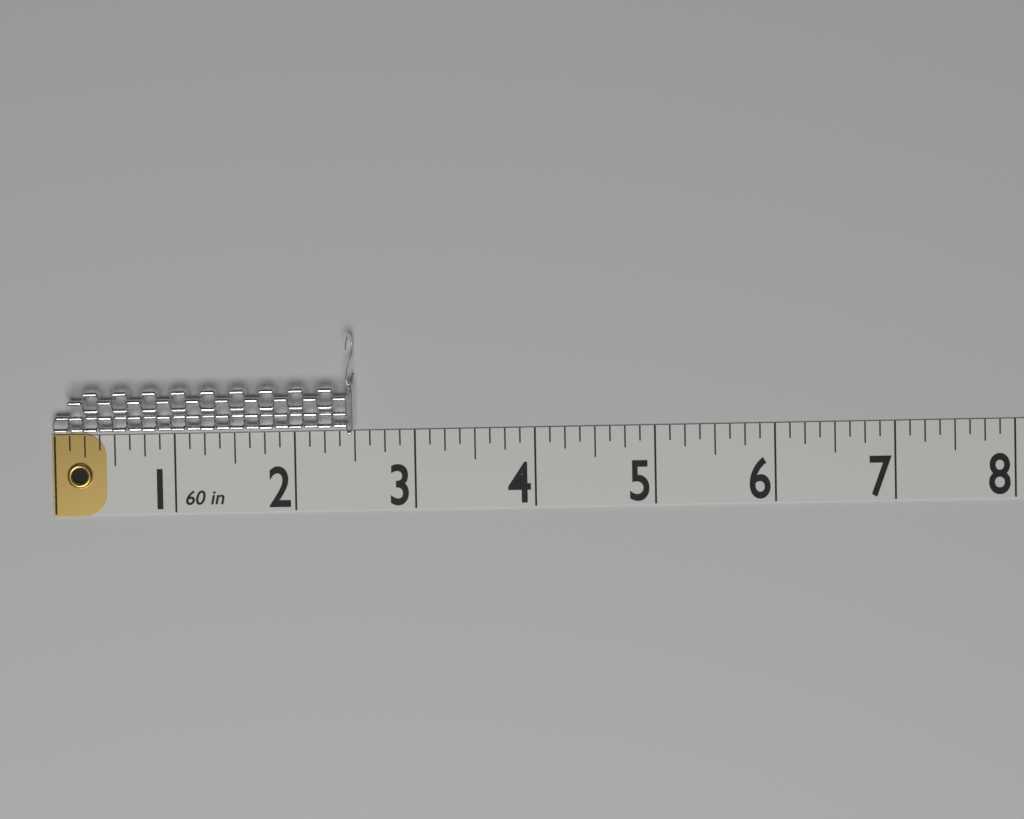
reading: 2.500 in
